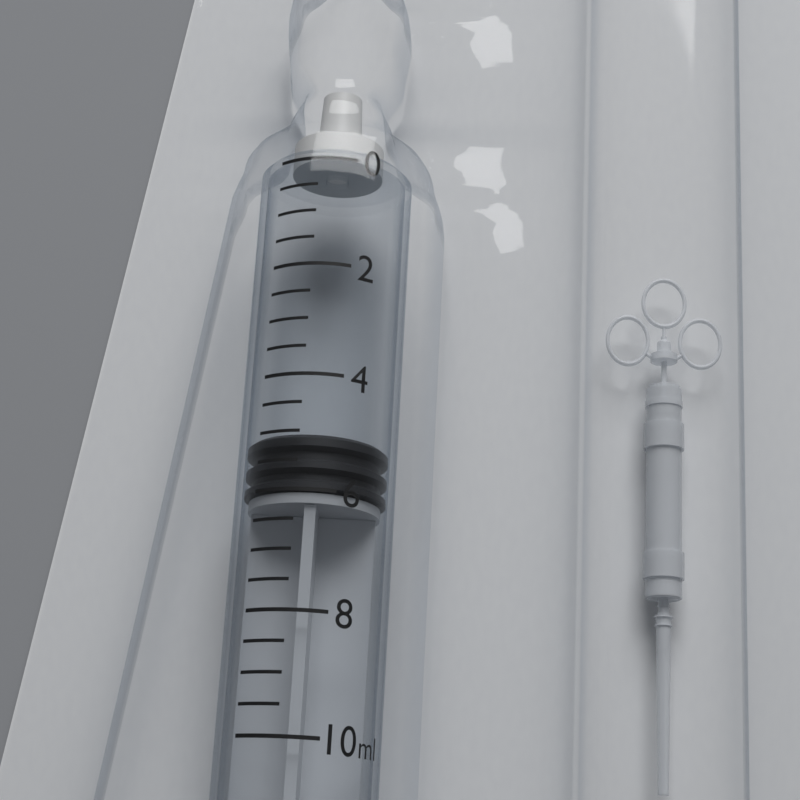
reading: 5.0 ml
